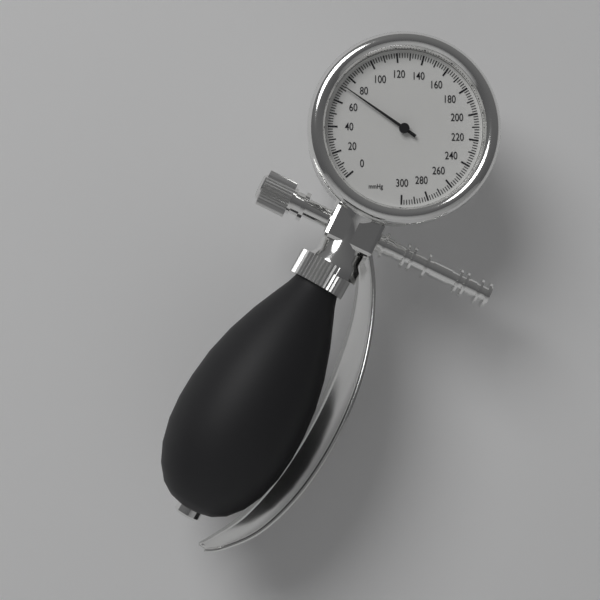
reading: 72 mmHg
